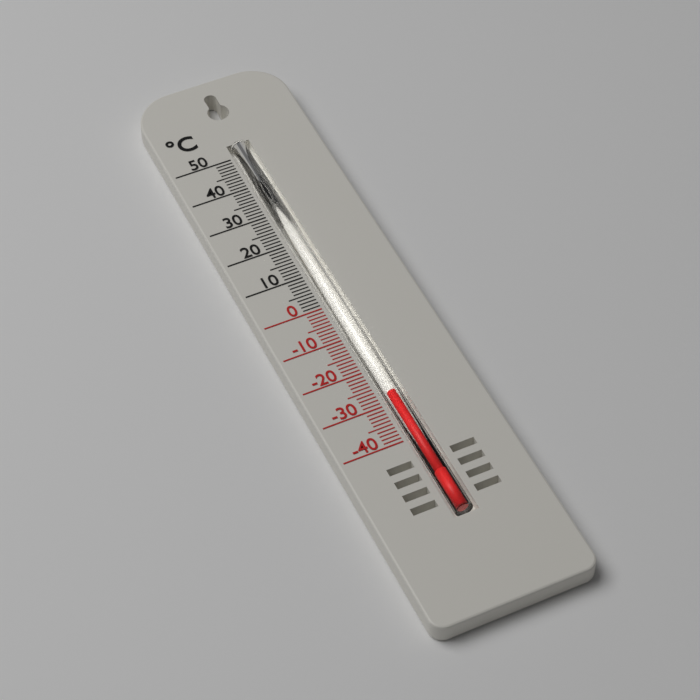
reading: -27 °C
